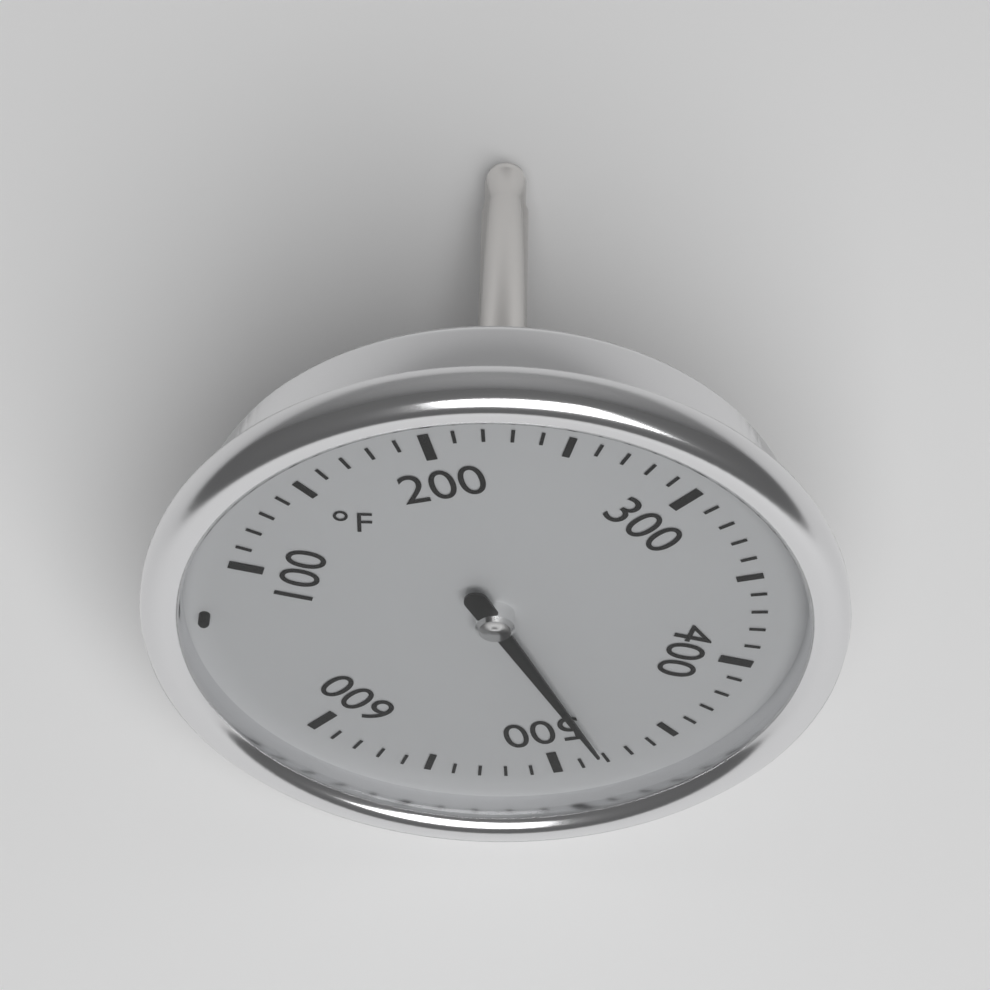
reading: 480 °F
